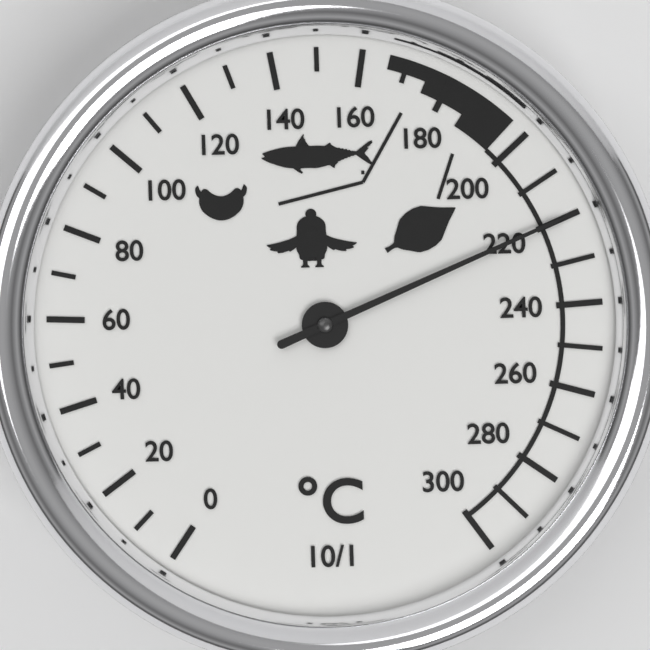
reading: 220 °C
